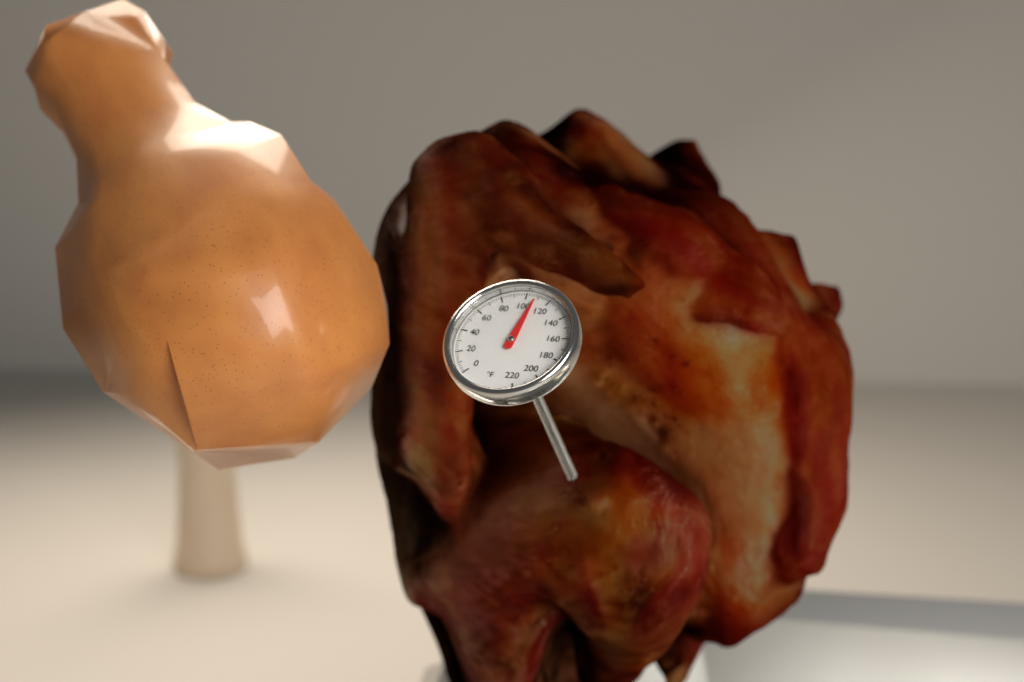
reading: 108 °F
